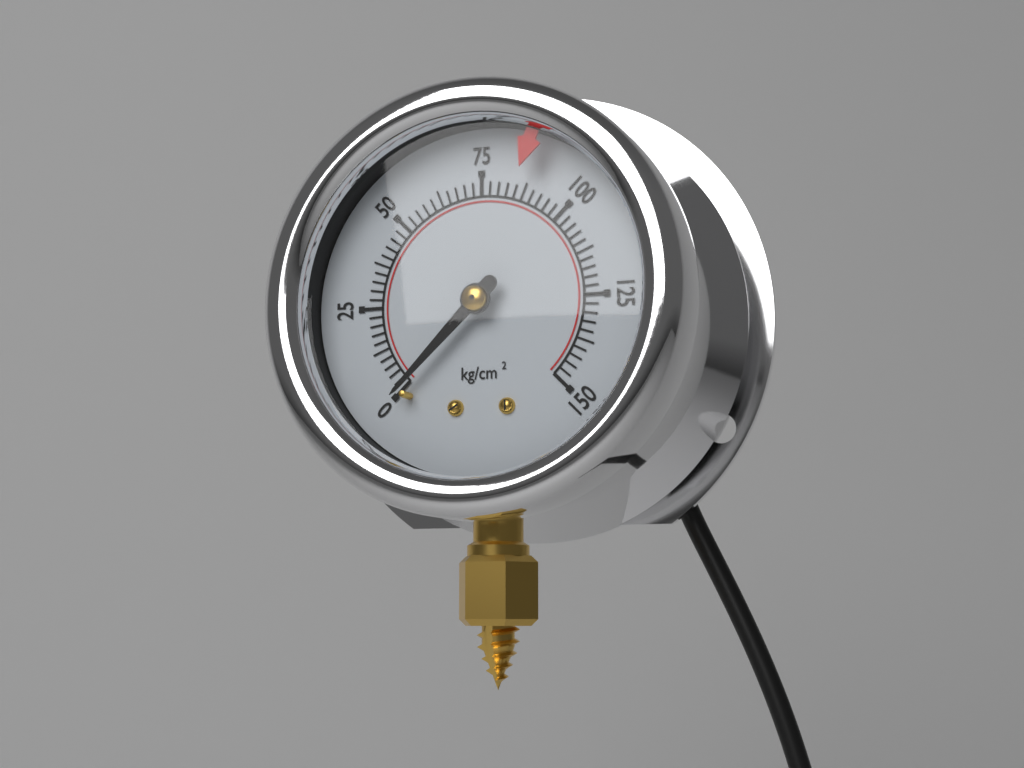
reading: 0.0 kg/cm²
